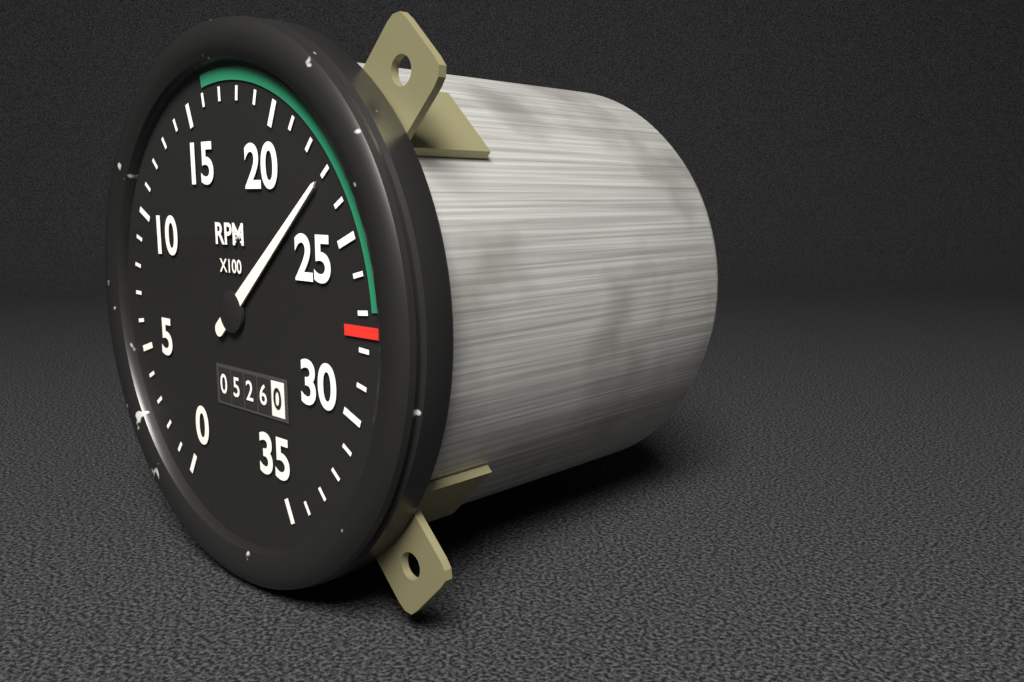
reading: 2300 RPM
